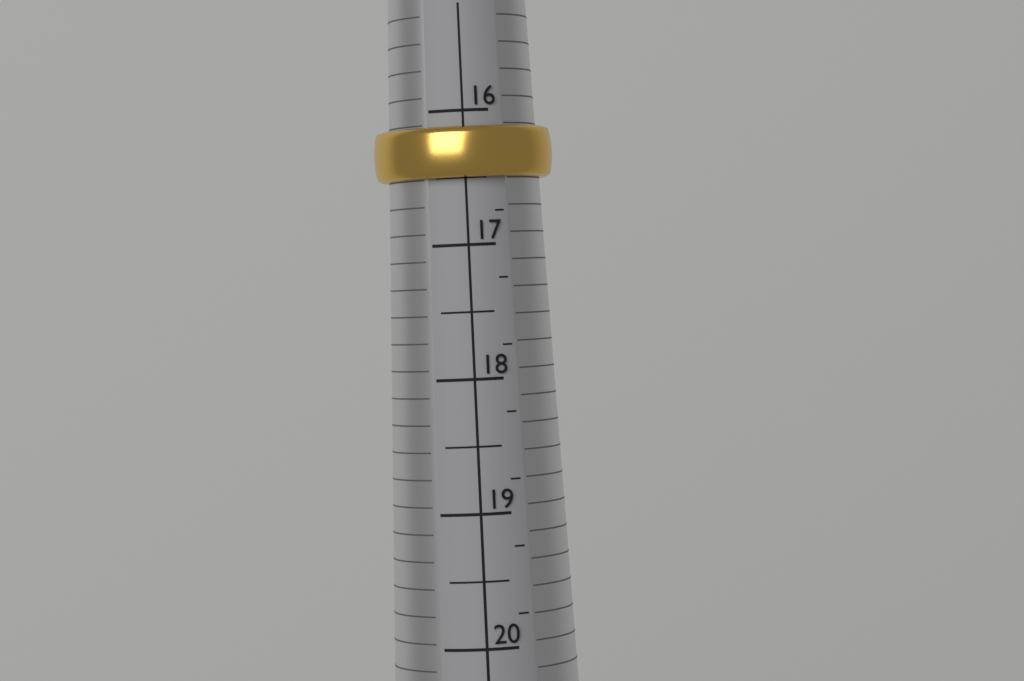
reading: 16.50 (no unit)
